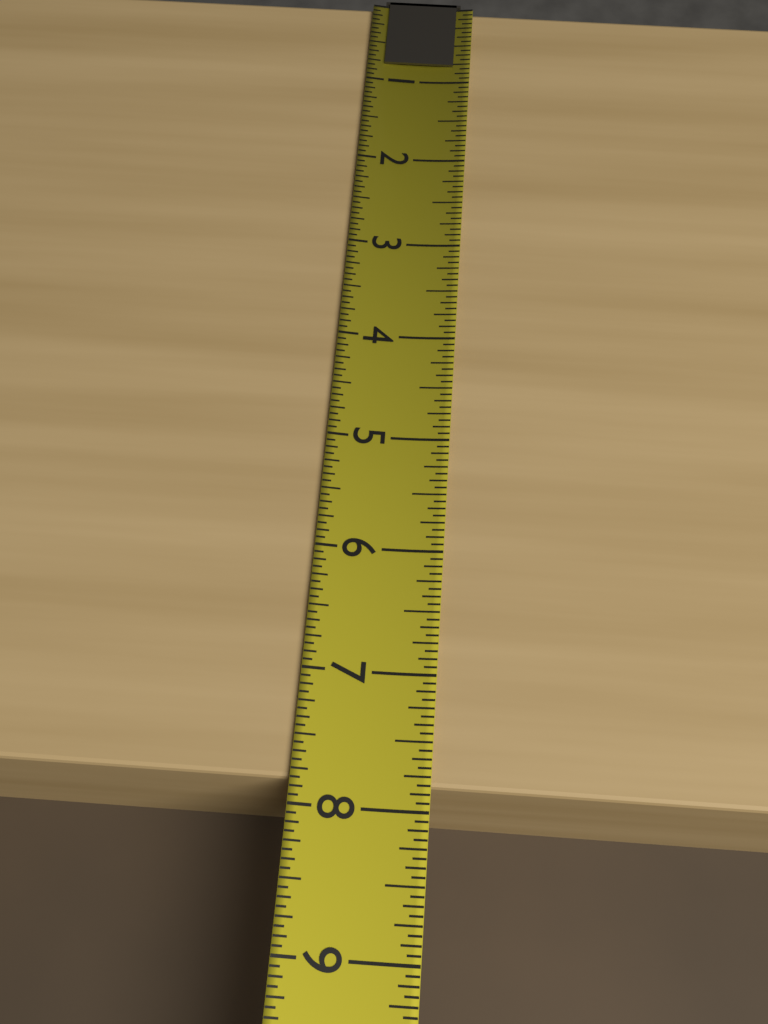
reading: 7.8125 (no unit)
